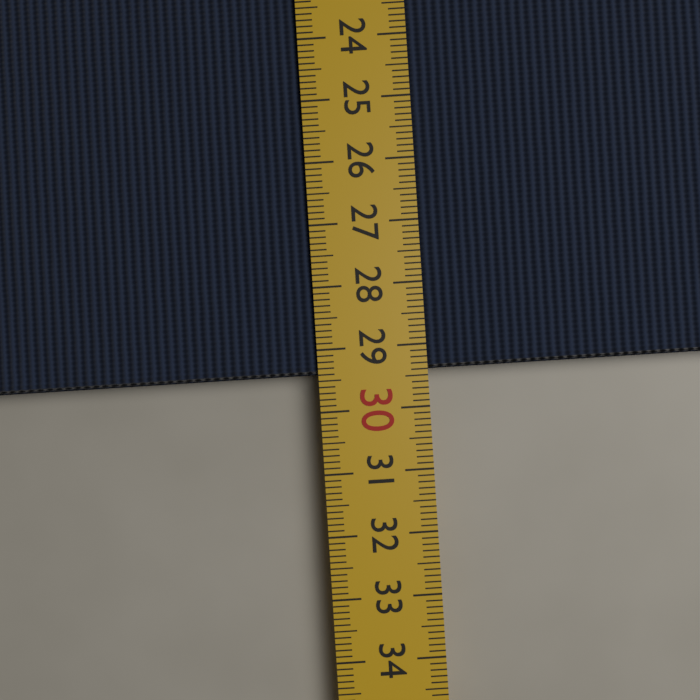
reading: 29.4 cm
